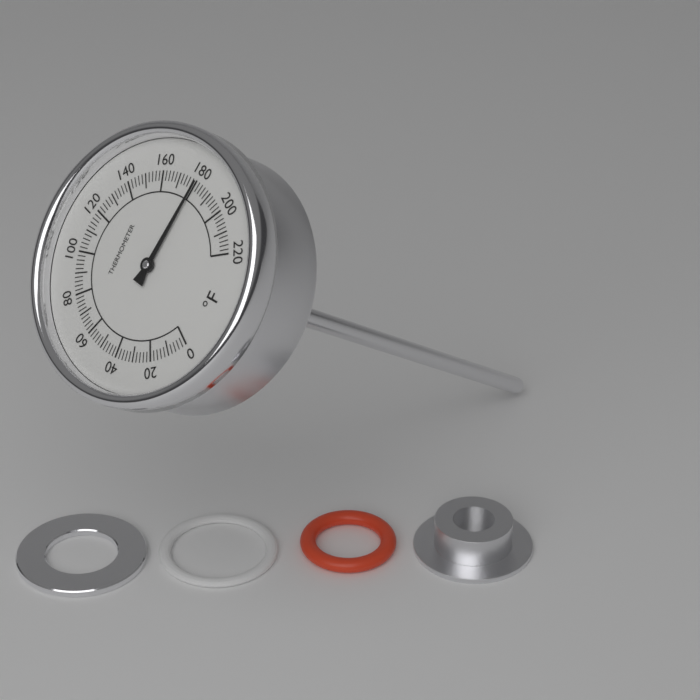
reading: 180 °F
